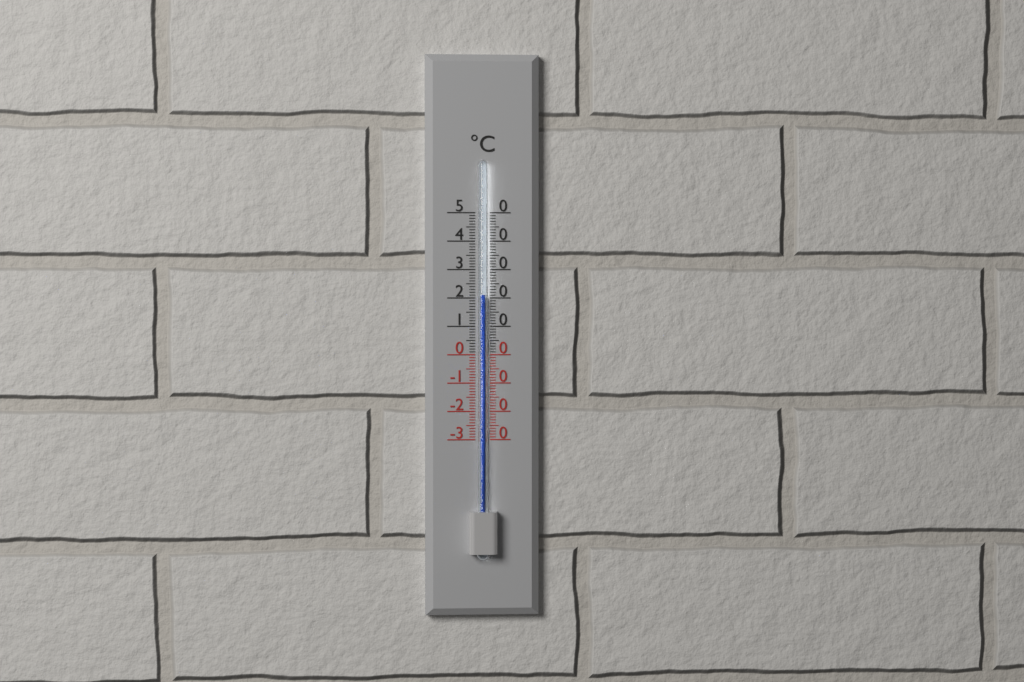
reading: 21 °C
